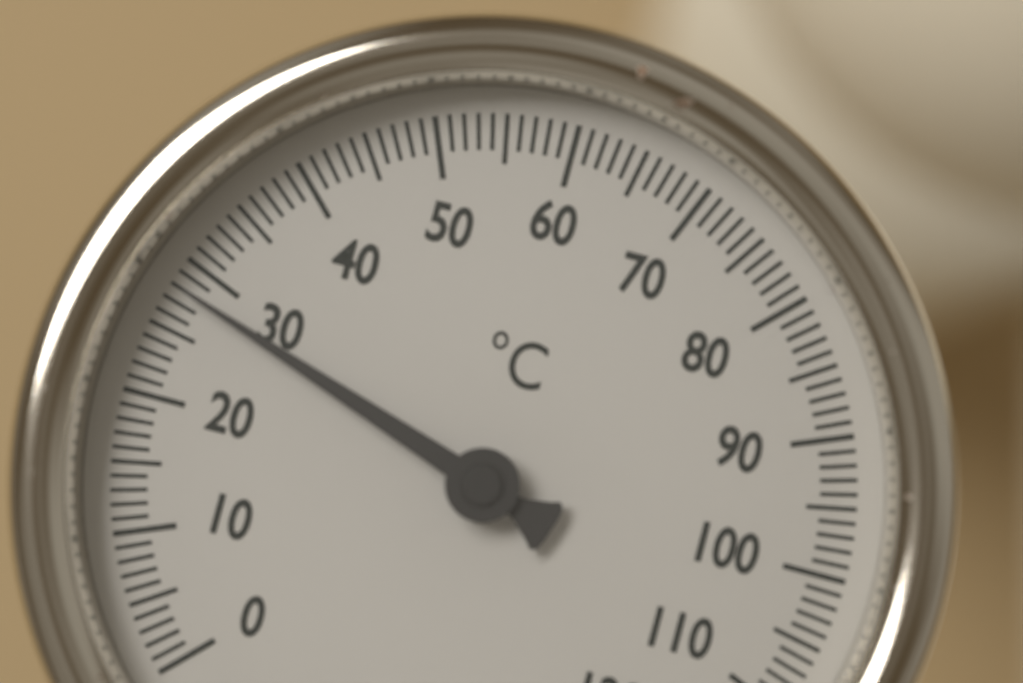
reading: 28 °C
